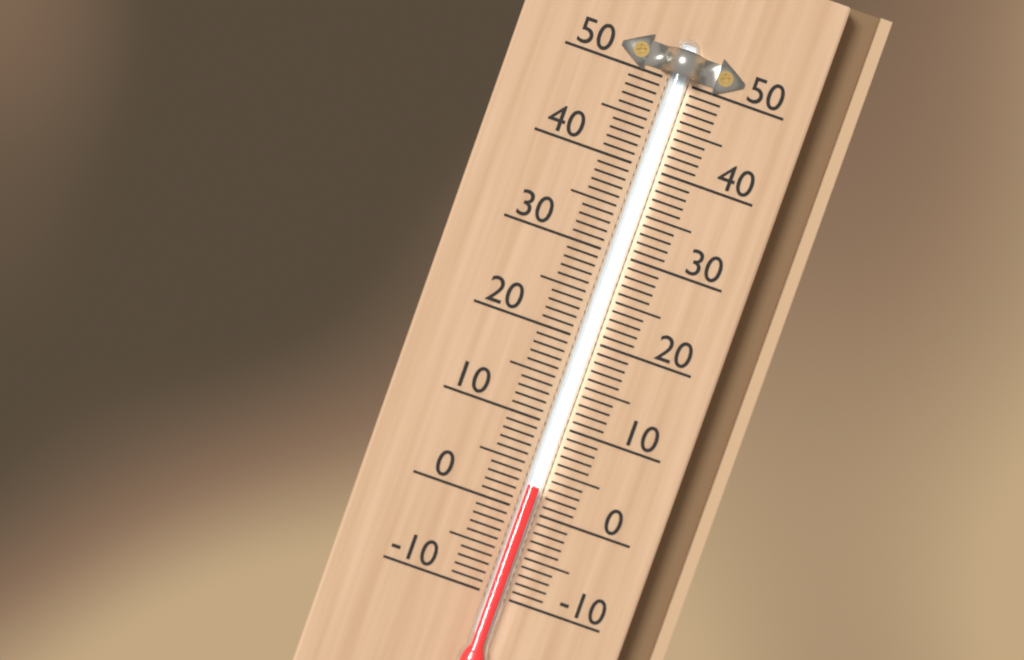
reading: 3 (no unit)
